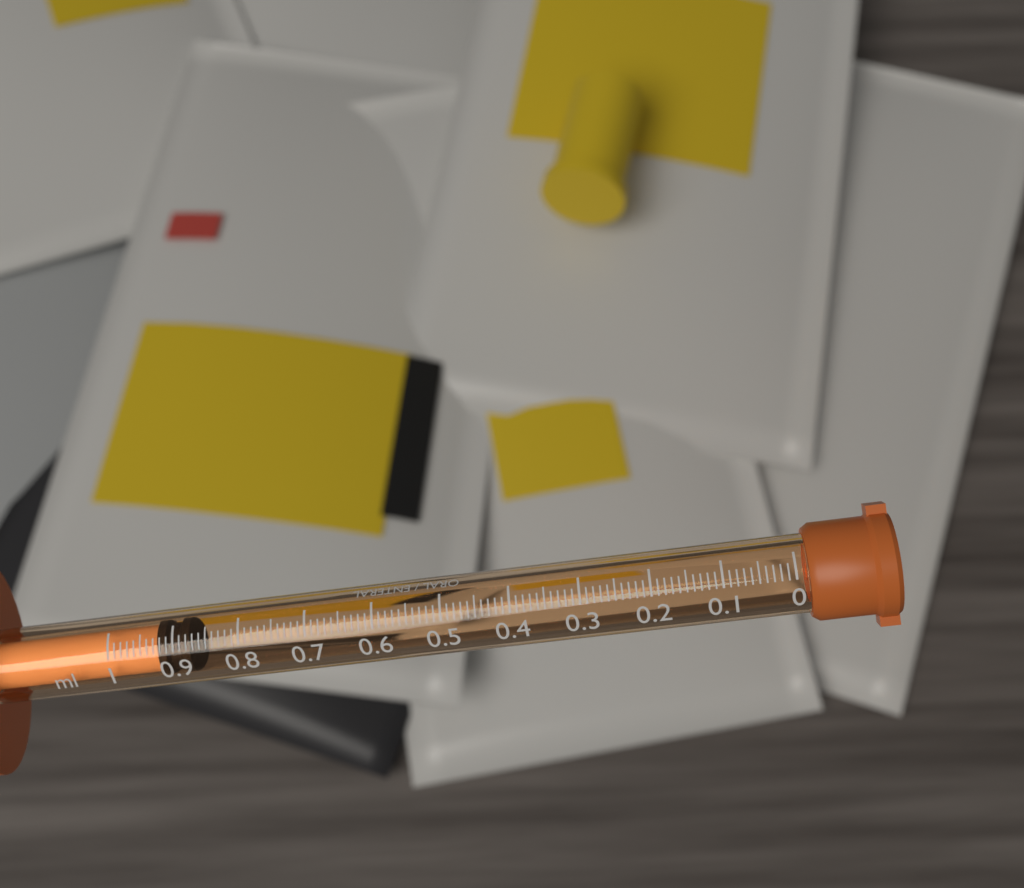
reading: 0.88 ml
